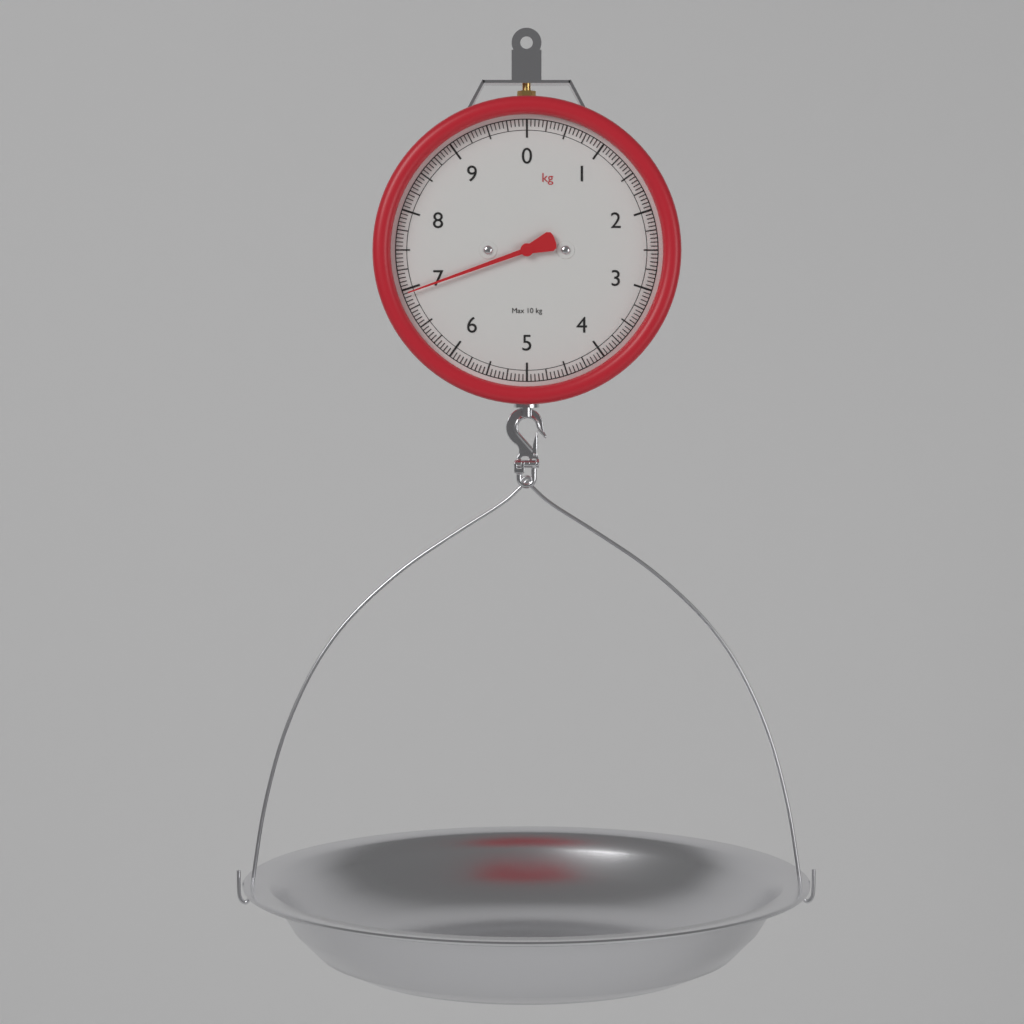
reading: 6.95 kg
